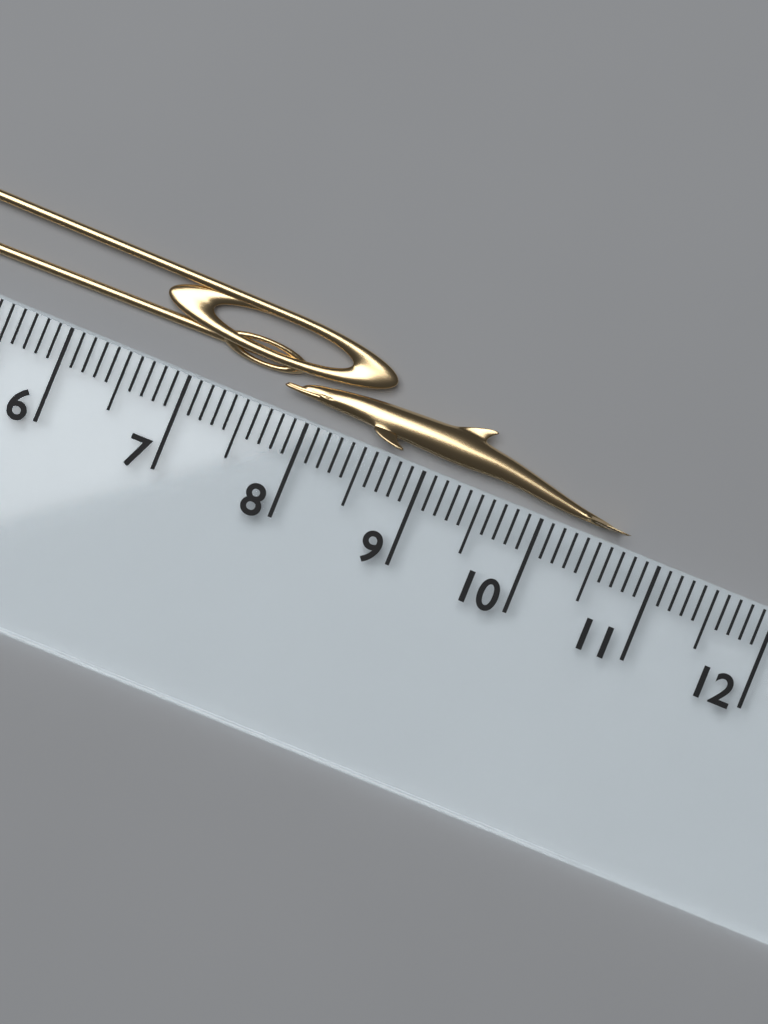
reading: 10.7 cm
